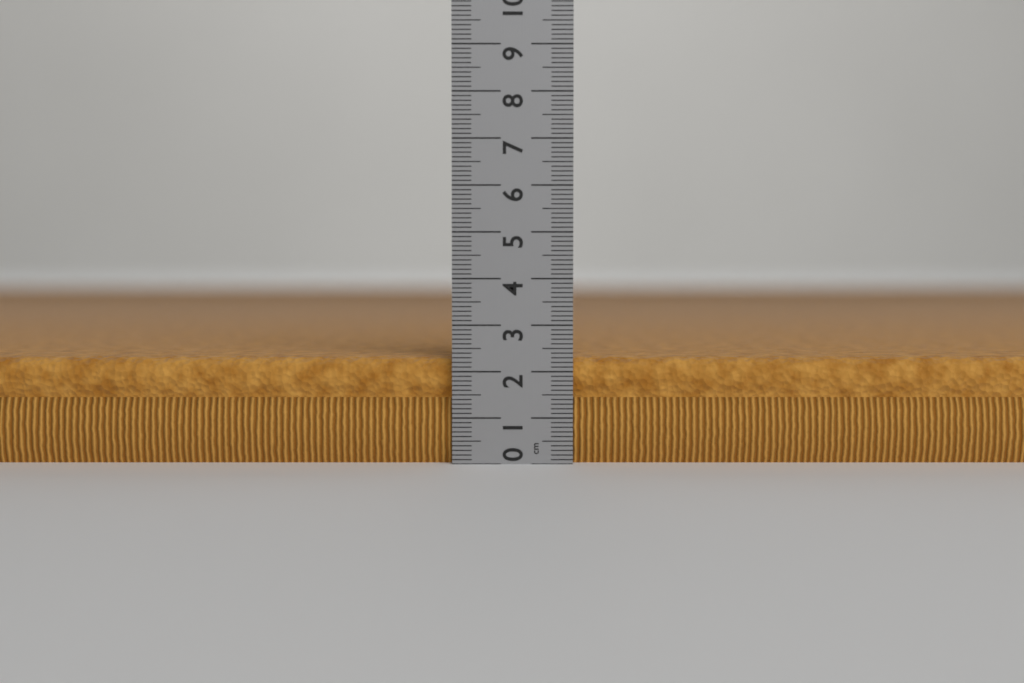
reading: 2.3 cm
